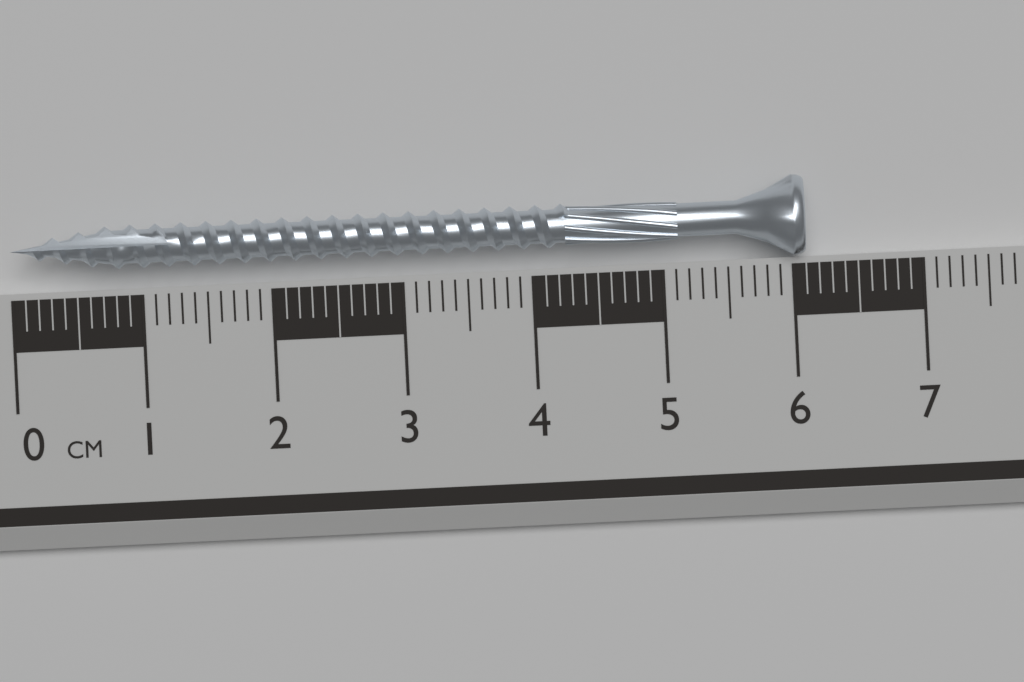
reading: 6.1 cm
